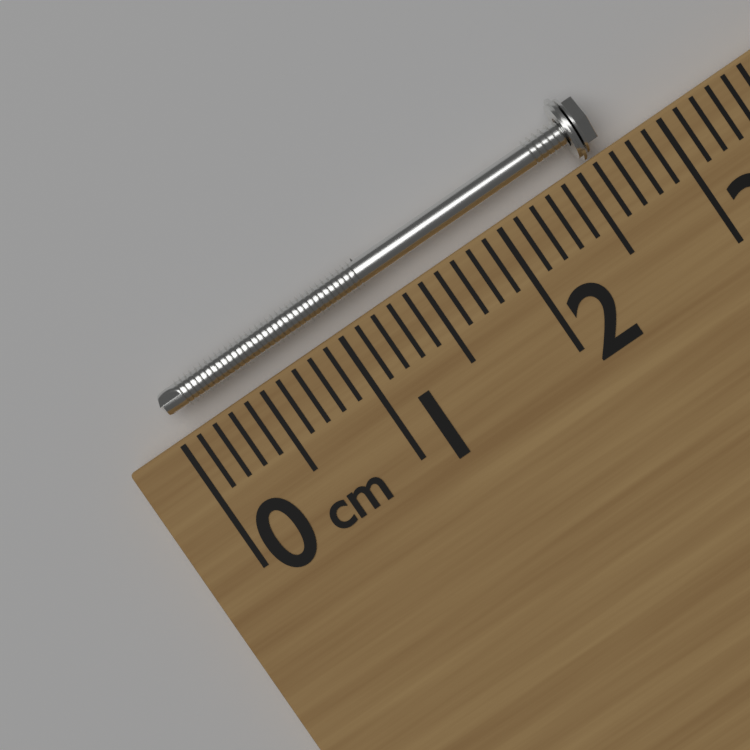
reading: 2.7 cm
